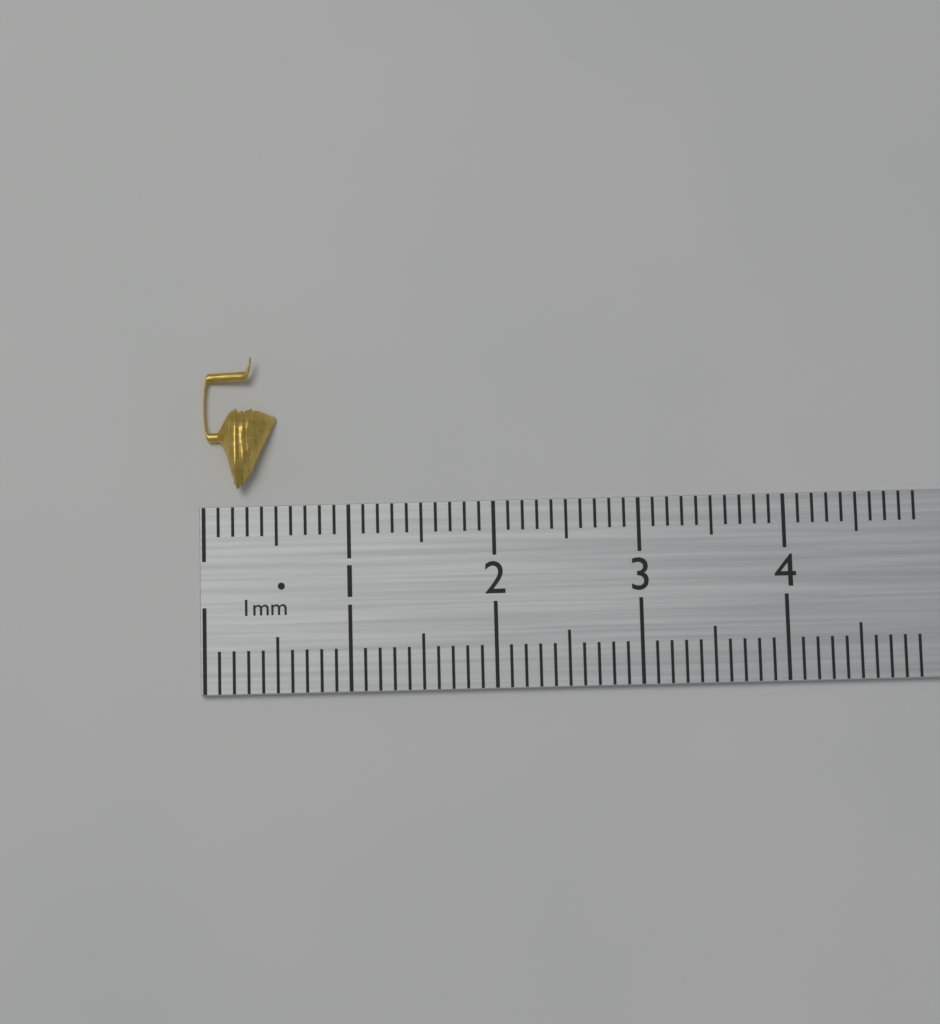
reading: 0.5 cm
